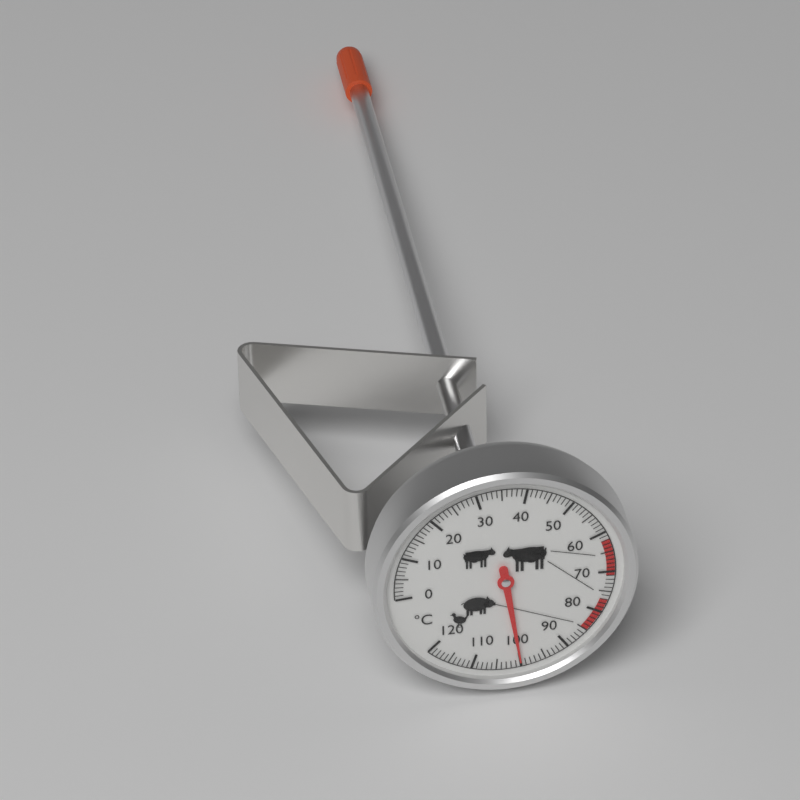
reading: 100 °C
